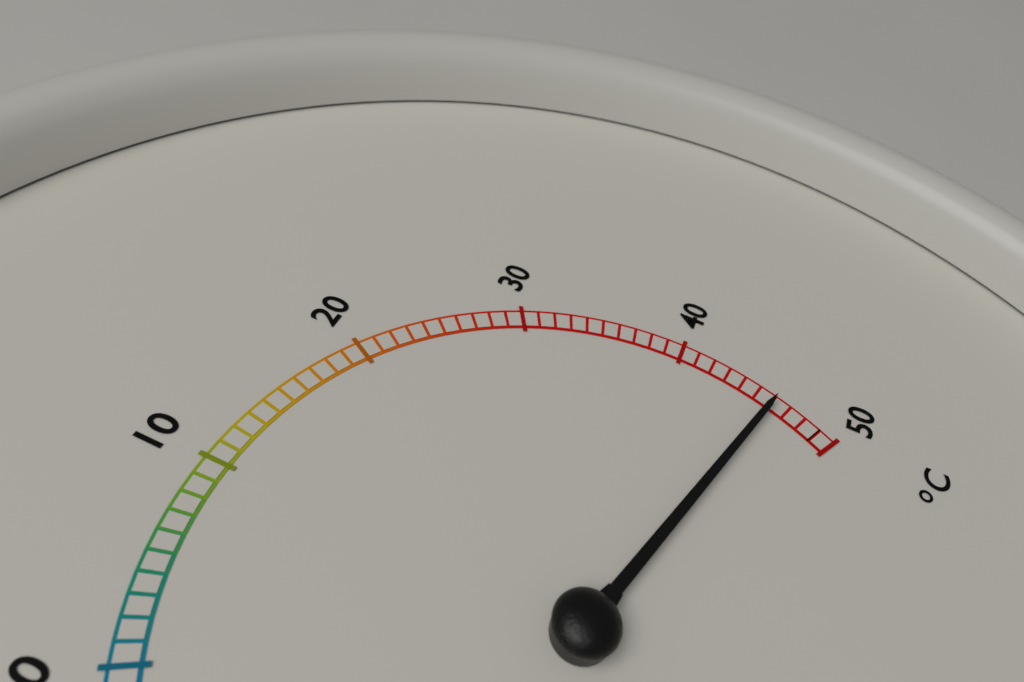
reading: 46 °C
